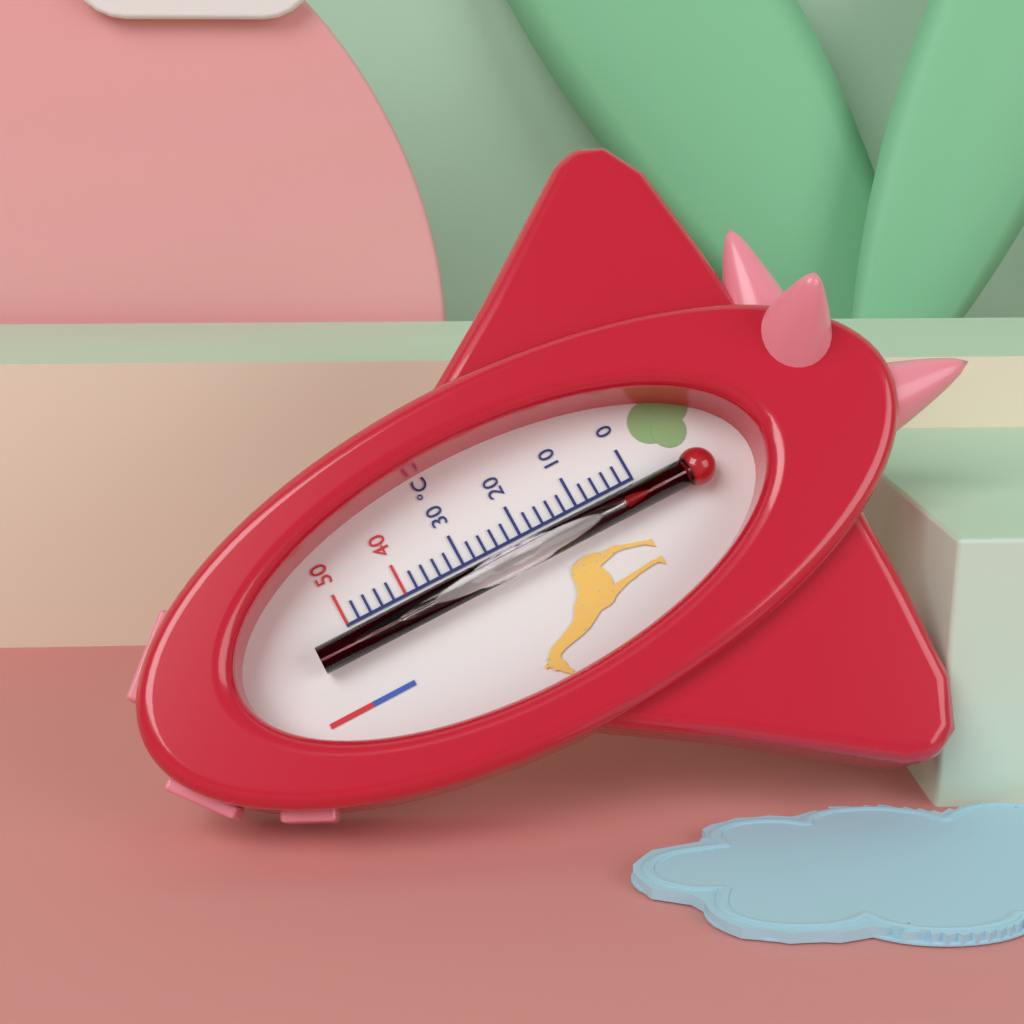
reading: 4 °C
